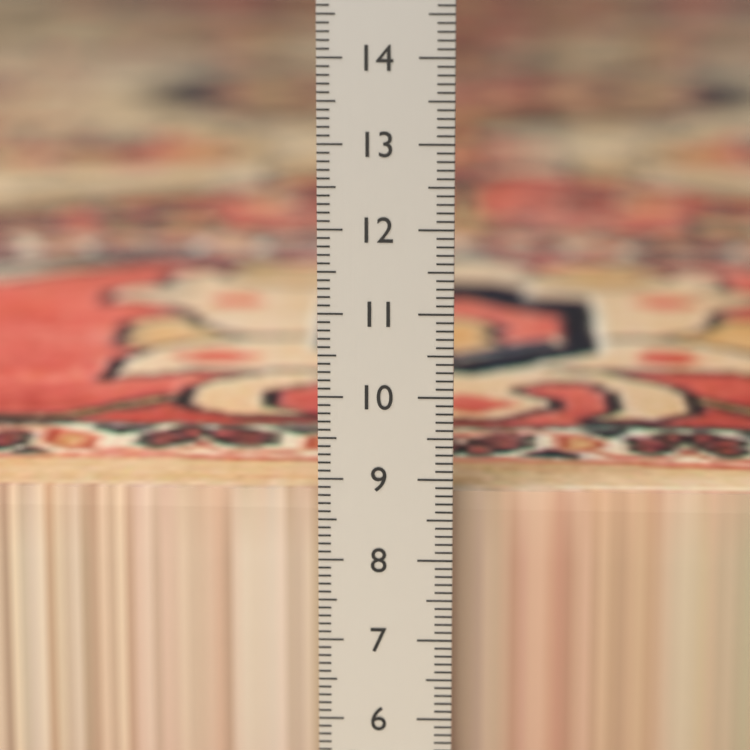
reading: 8.7 cm
